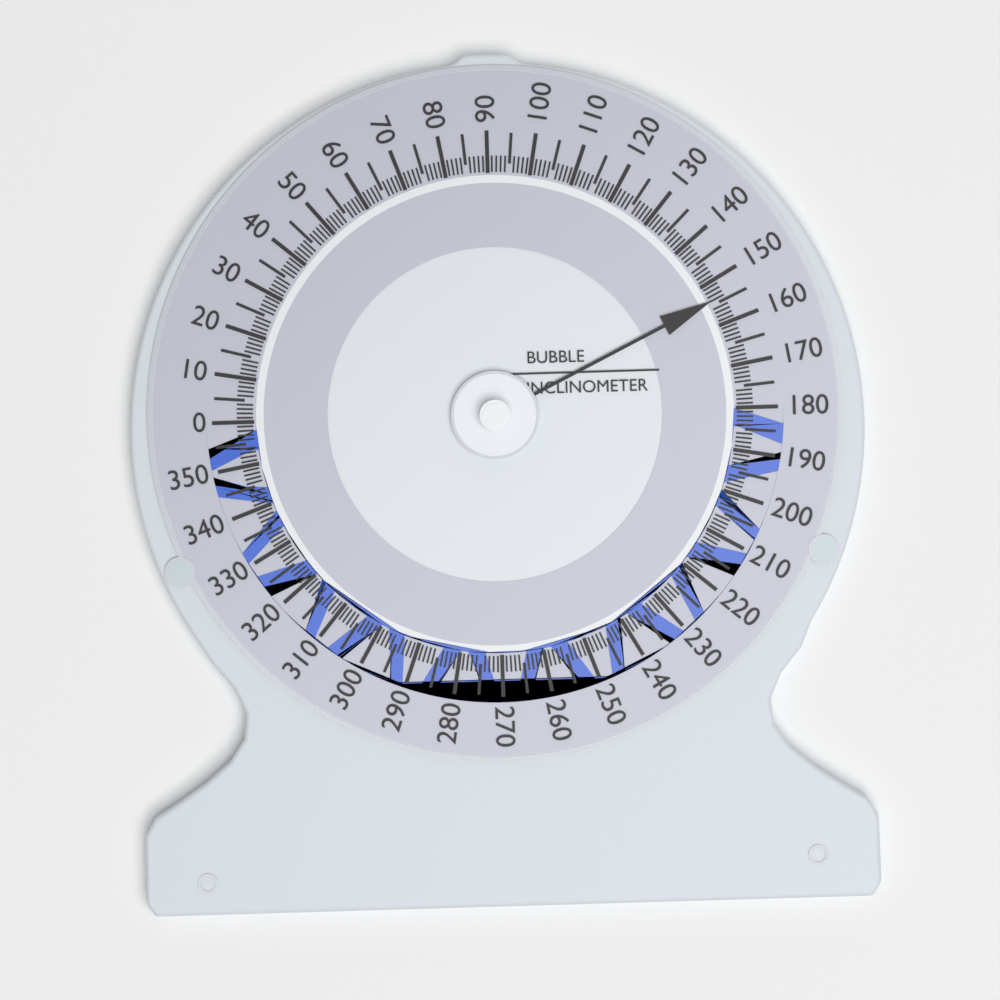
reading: 154 (no unit)
